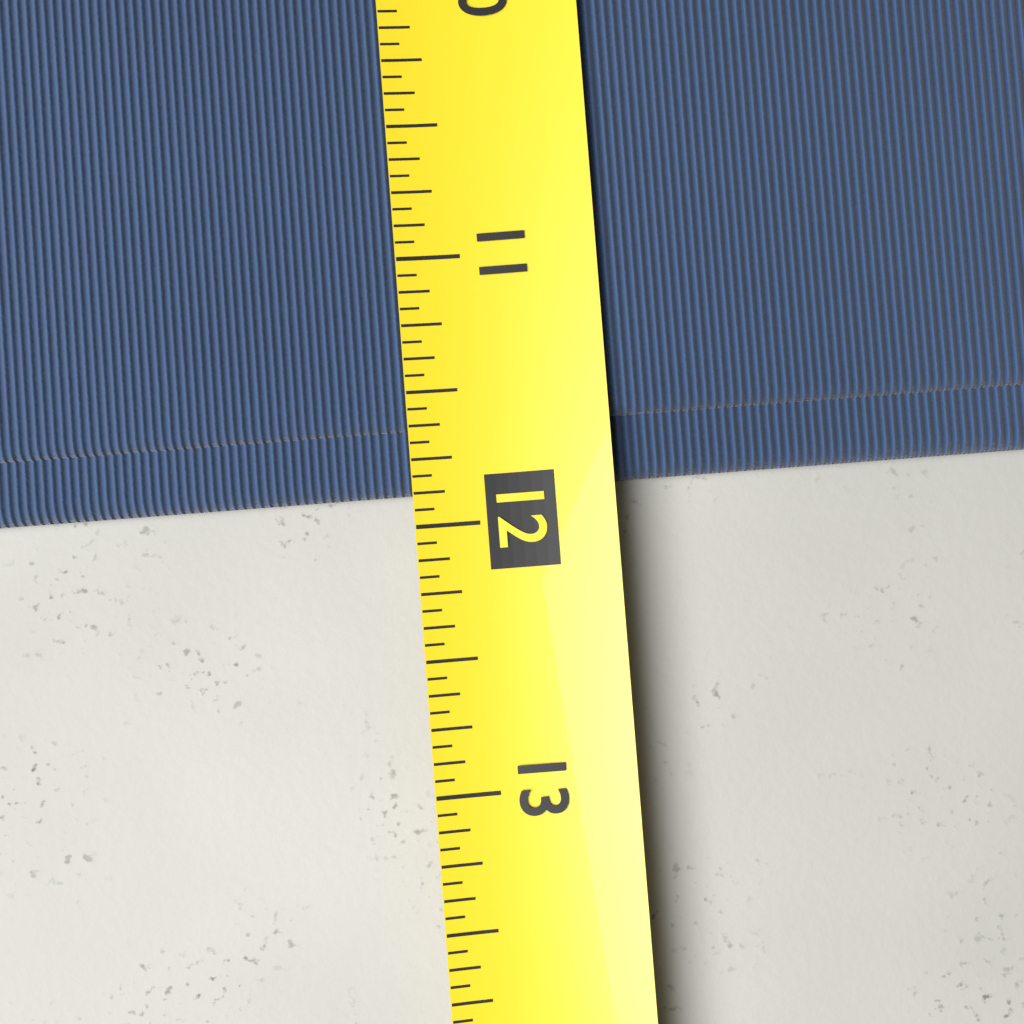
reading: 11.8750 (no unit)
